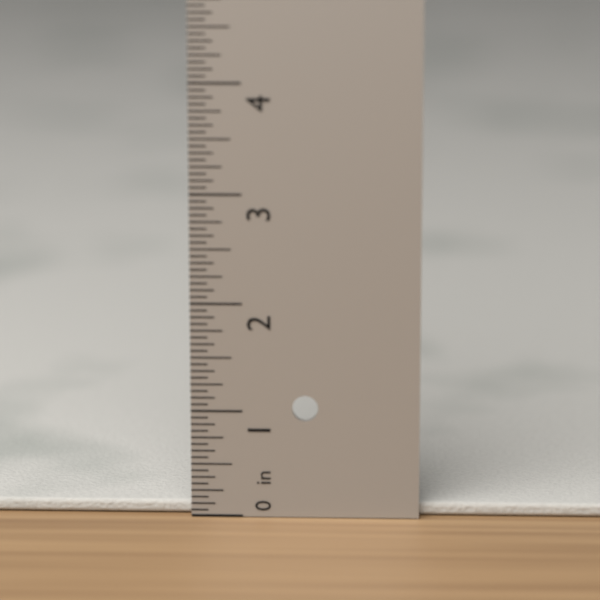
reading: 0.1250 in
